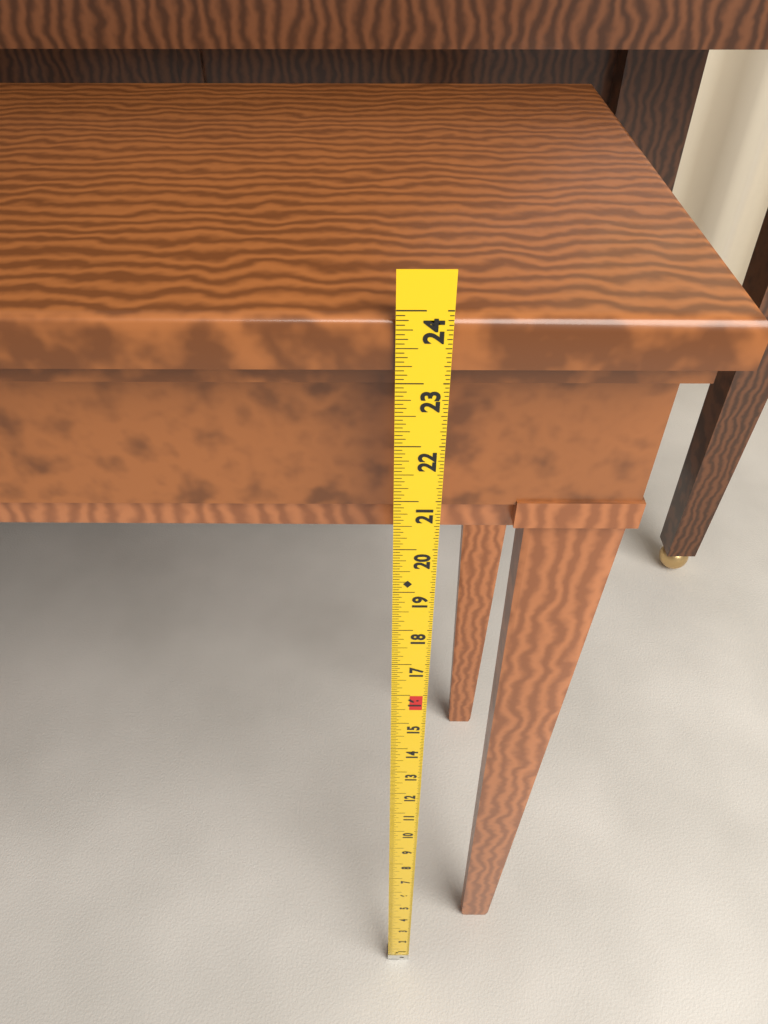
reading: 23.8750 in
